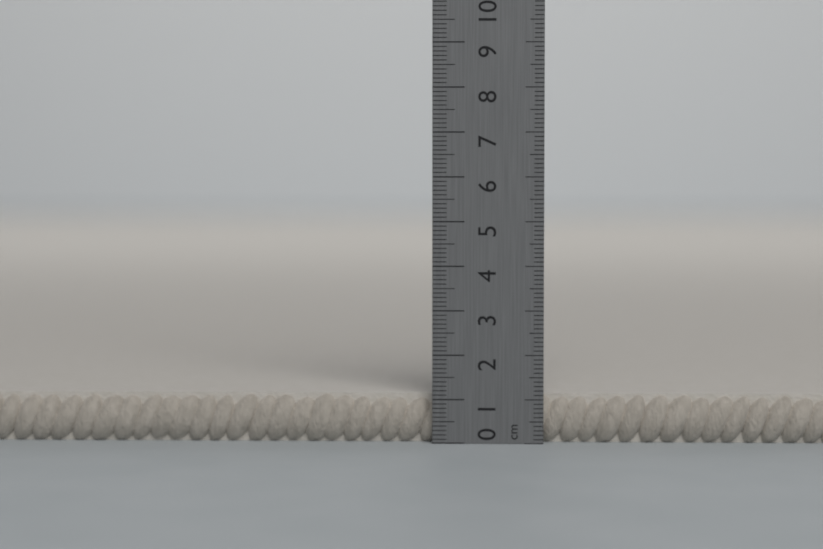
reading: 1.1 cm
